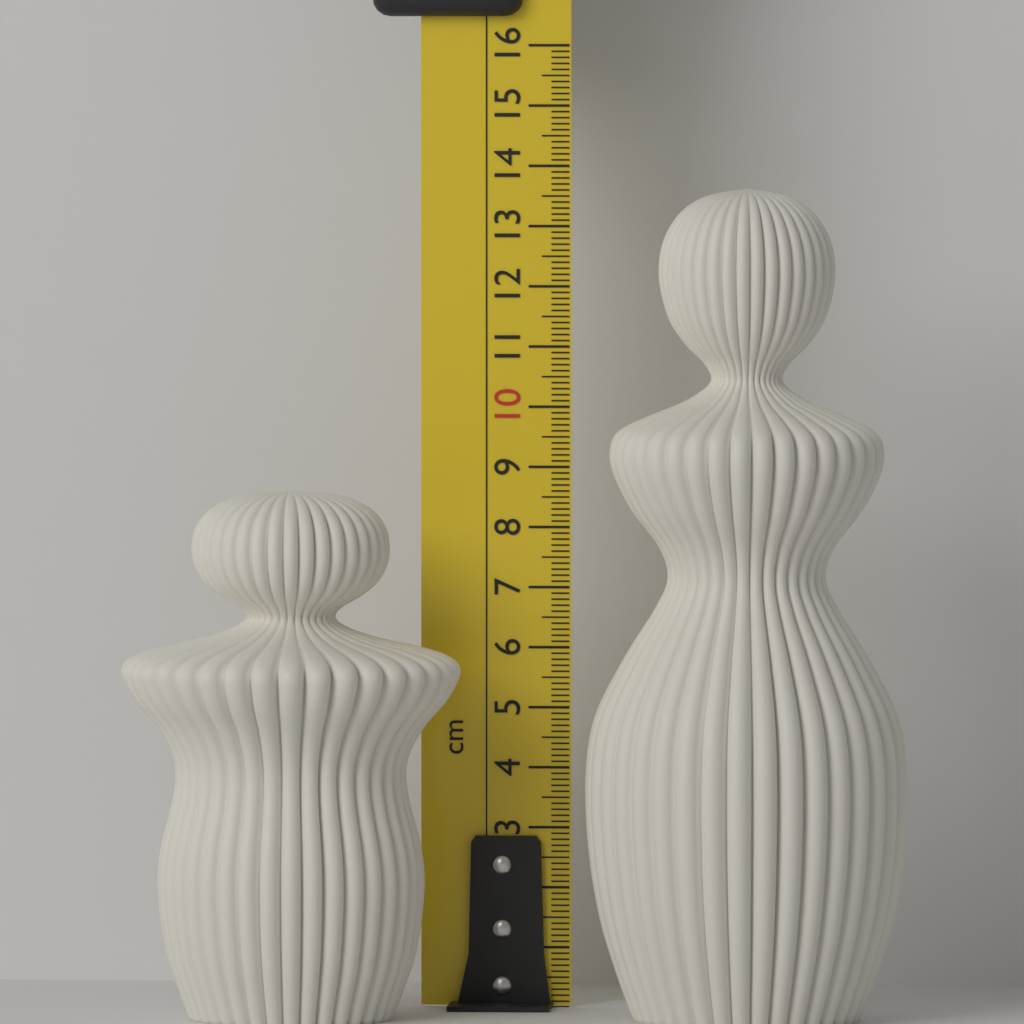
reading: 8.7 cm
